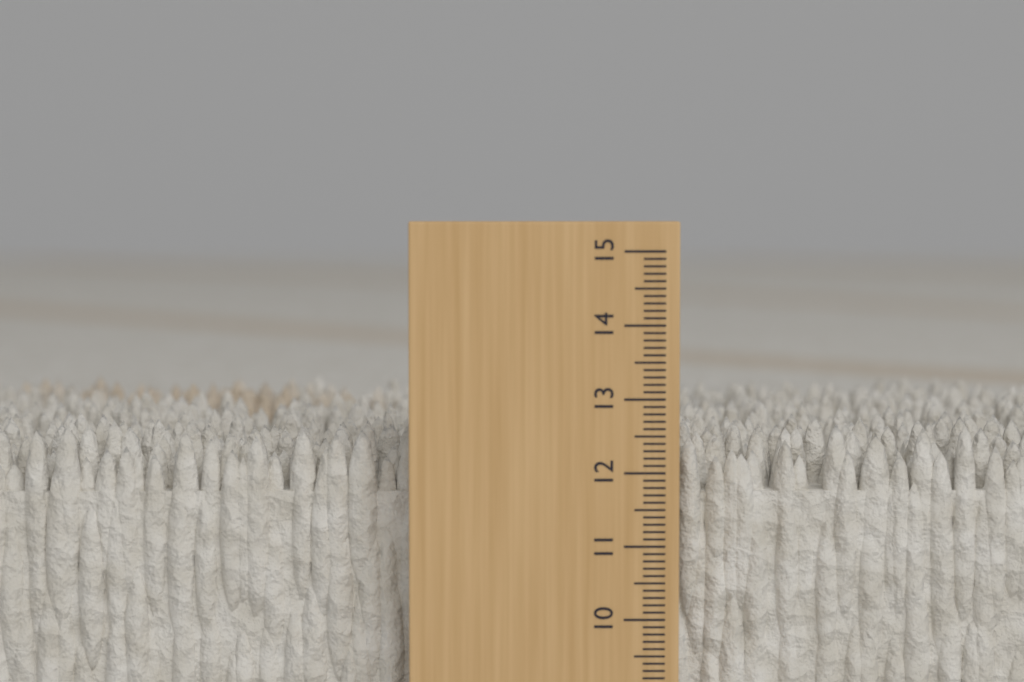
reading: 12.6 cm
